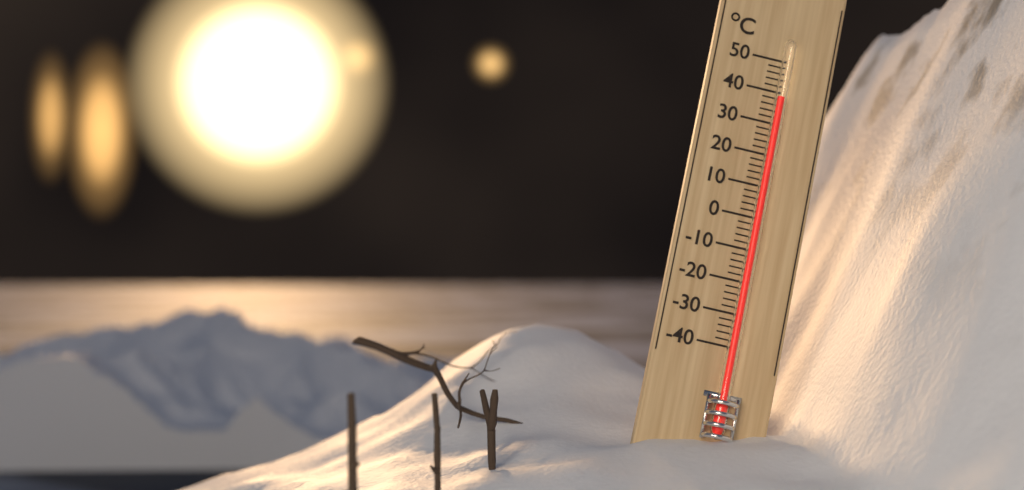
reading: 38 °C
